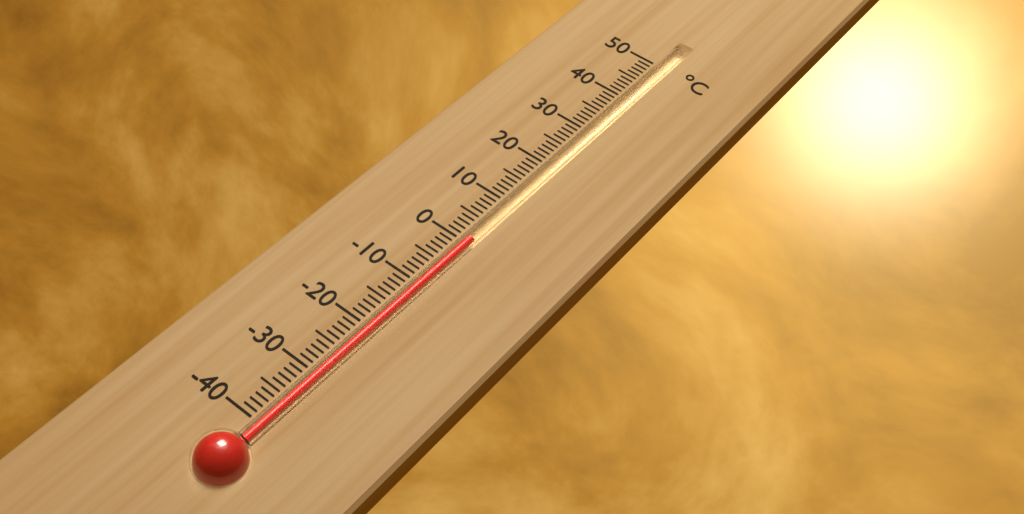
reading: 1 °C
